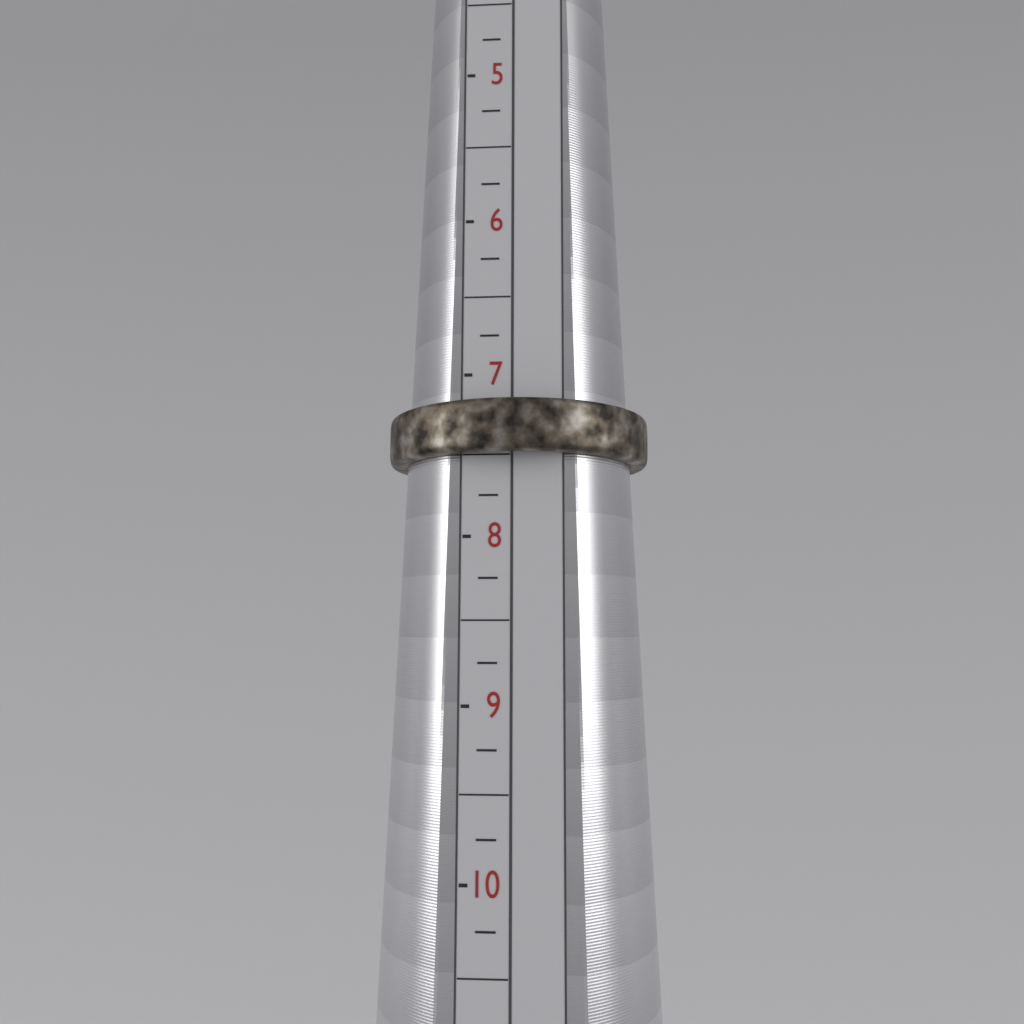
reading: 7.50 (no unit)
